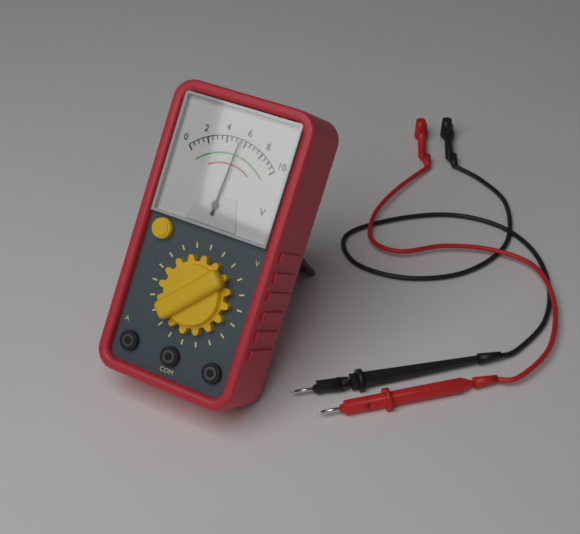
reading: 5.5 V
